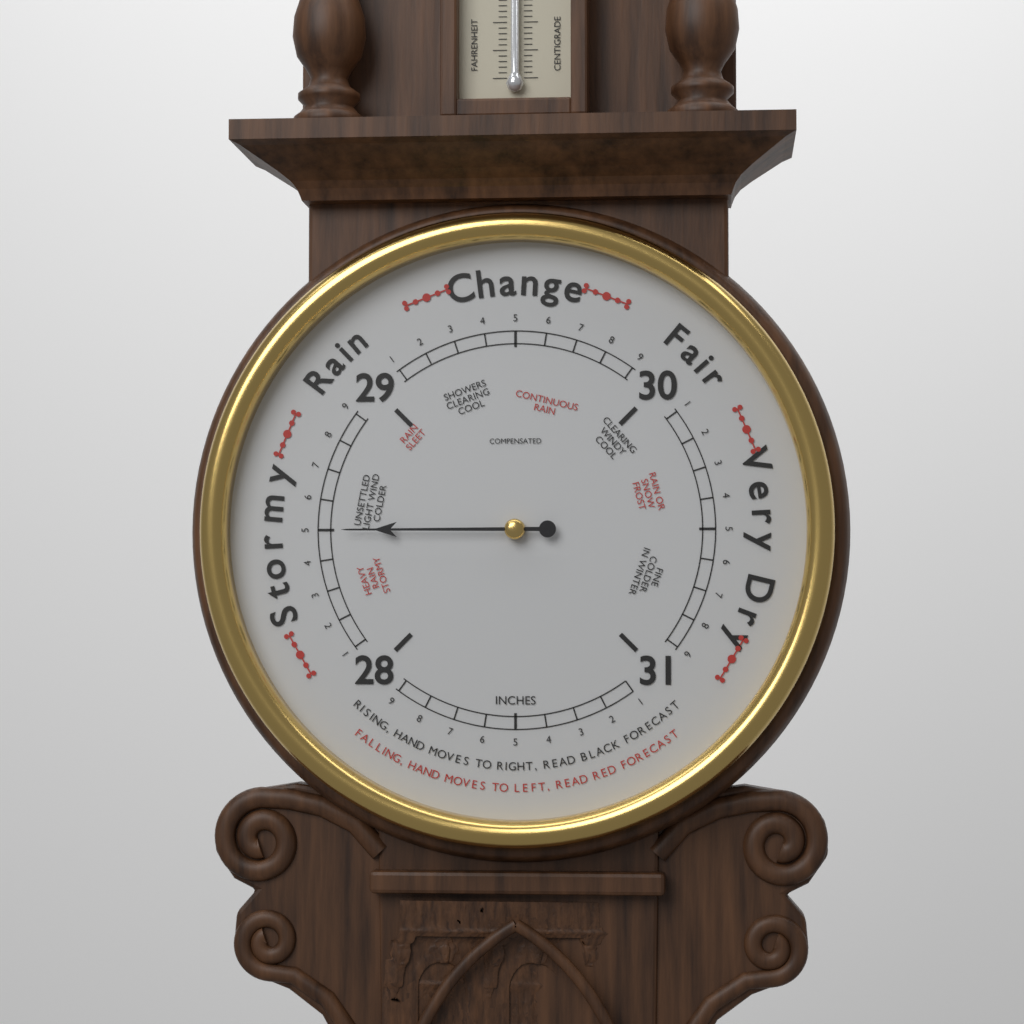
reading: 28.5 inHg
